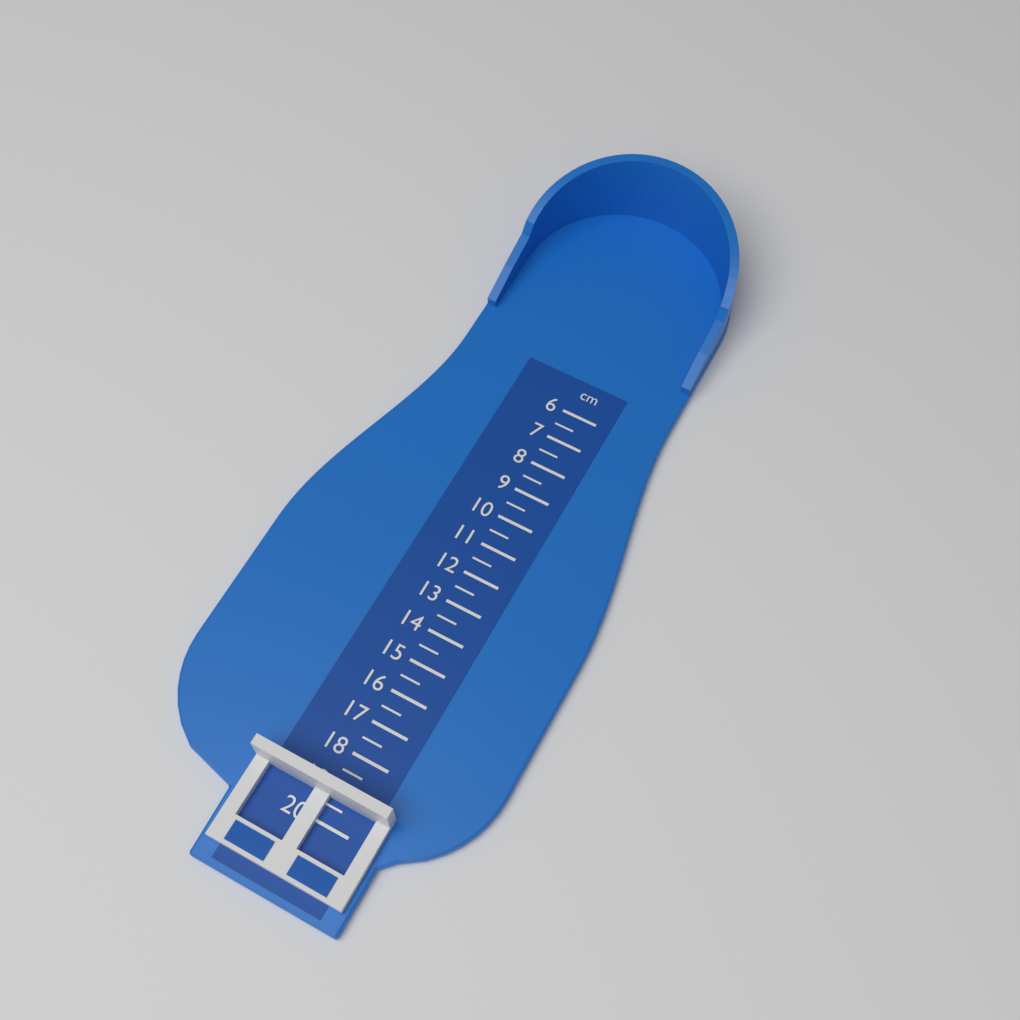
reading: 19.0 cm
